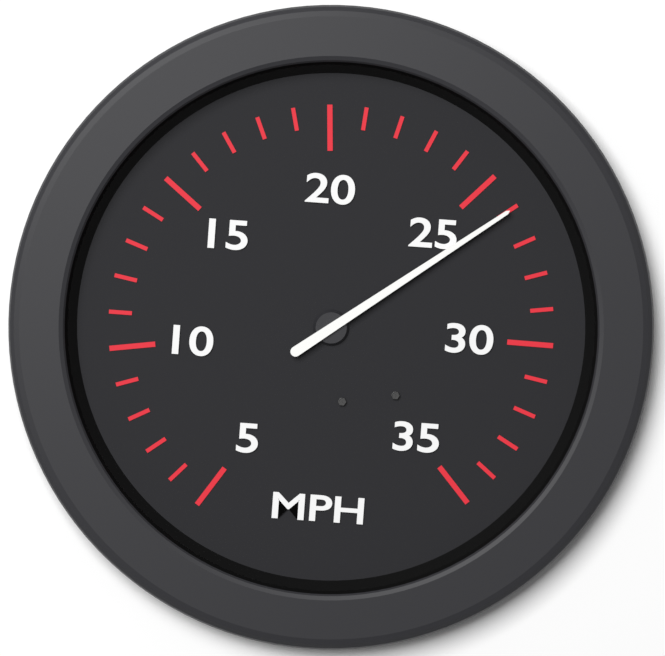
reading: 26 MPH
